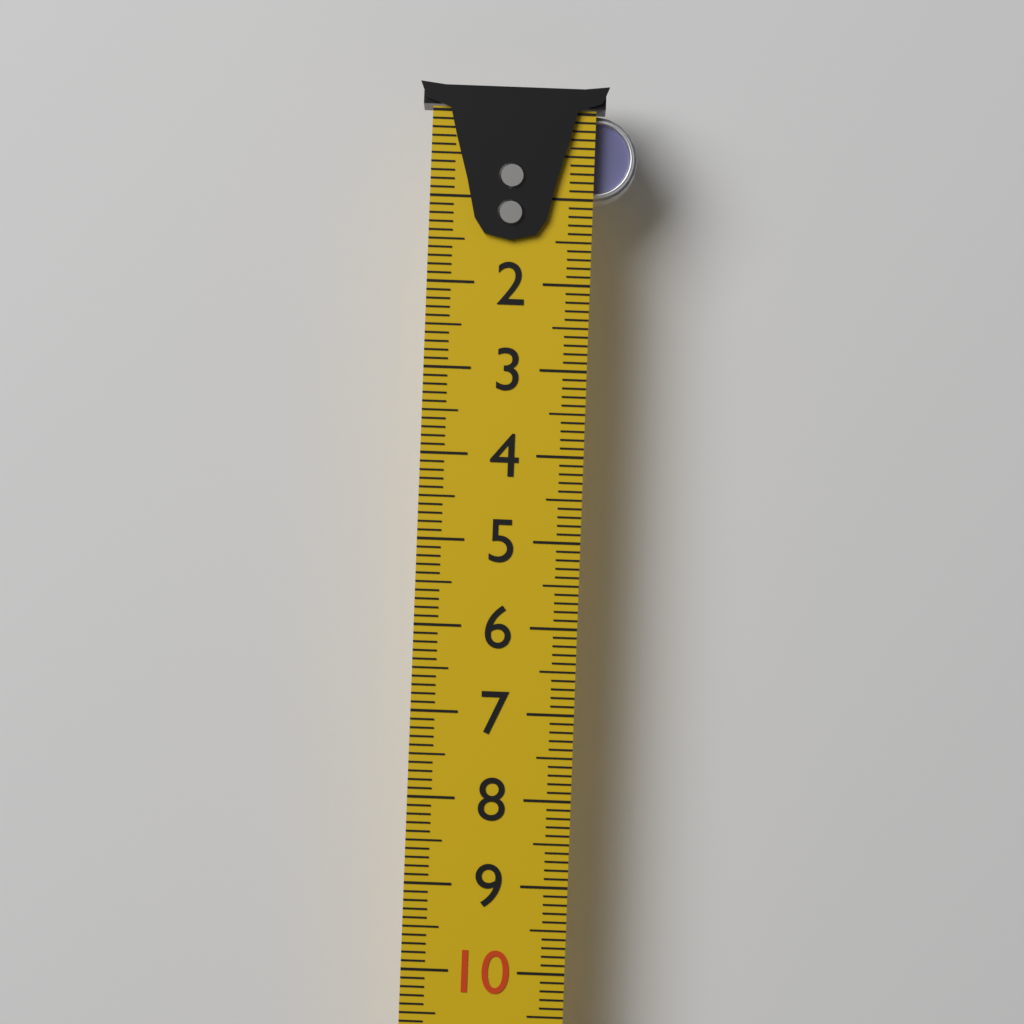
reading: 1.0 cm
